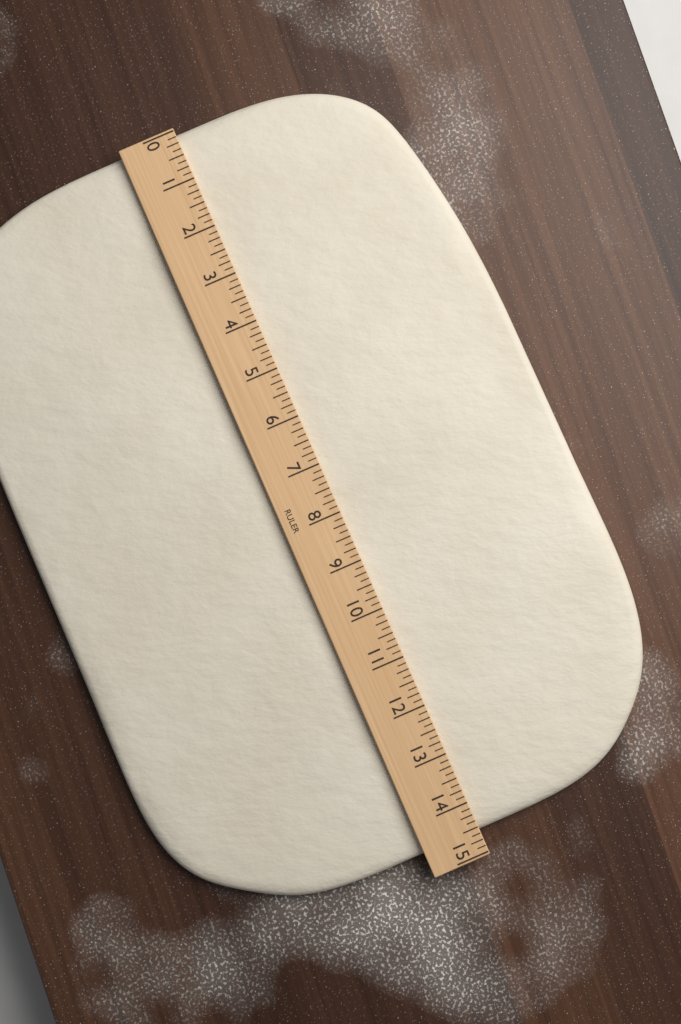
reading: 14.625 (no unit)
